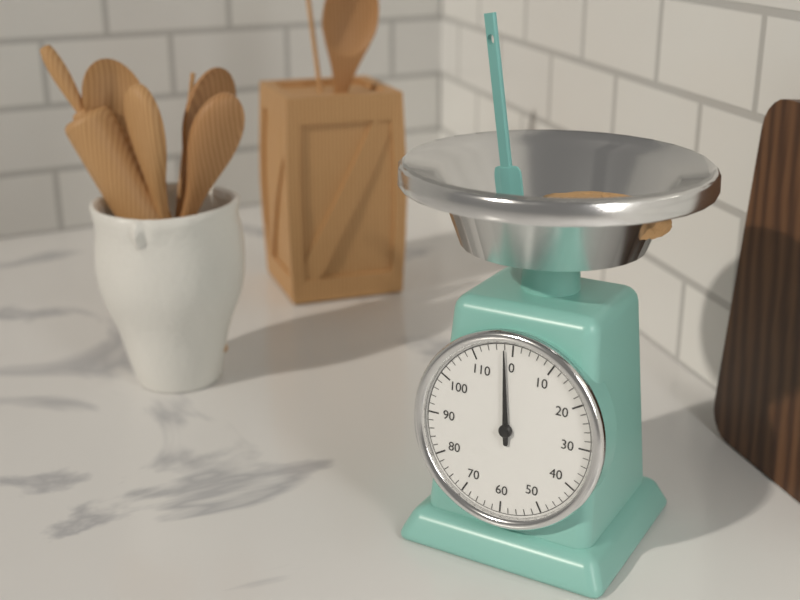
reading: 118 (no unit)
